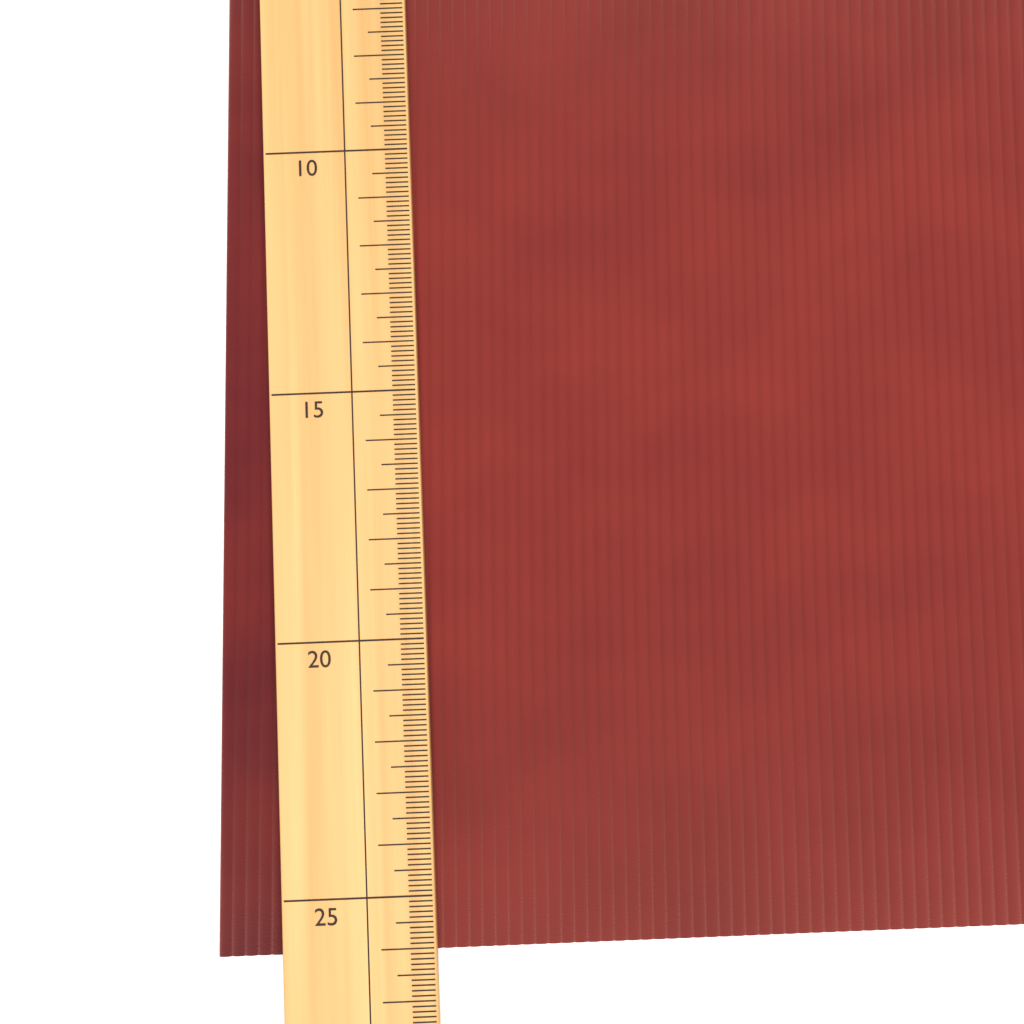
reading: 26.1 (no unit)
